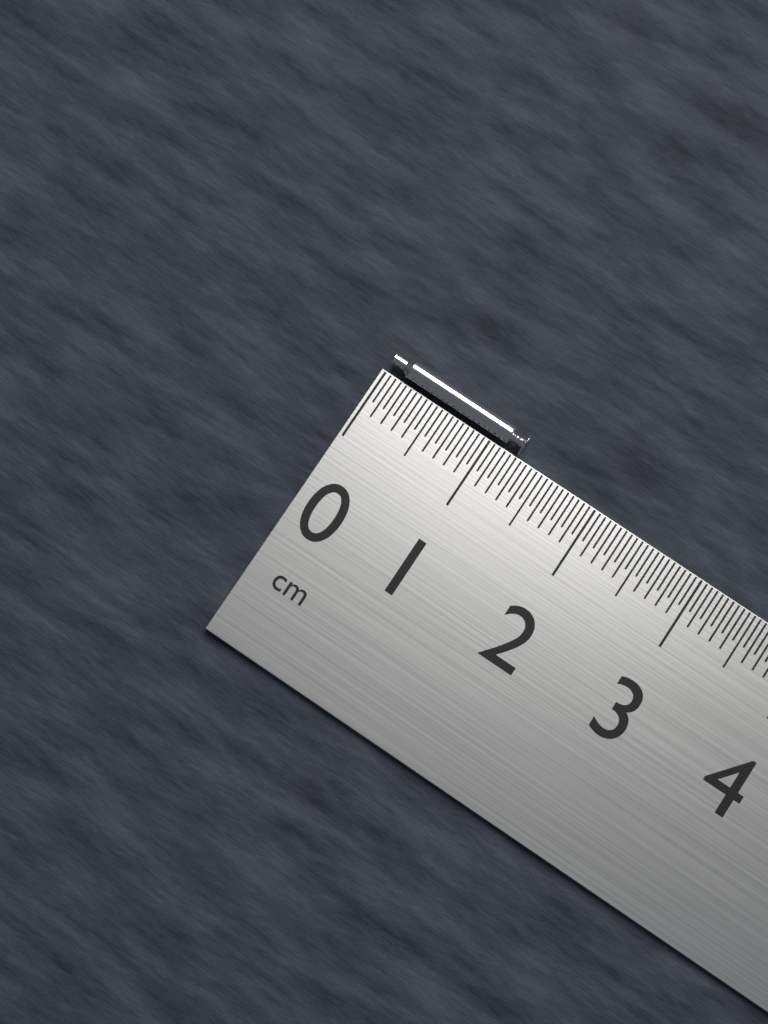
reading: 1.25 cm
